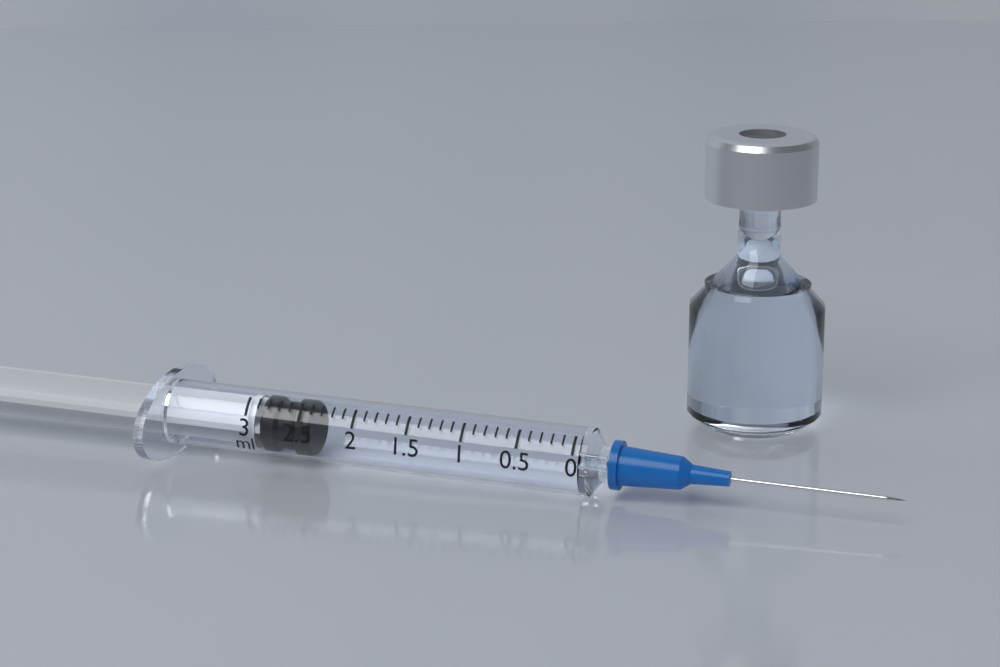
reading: 2.4 ml
